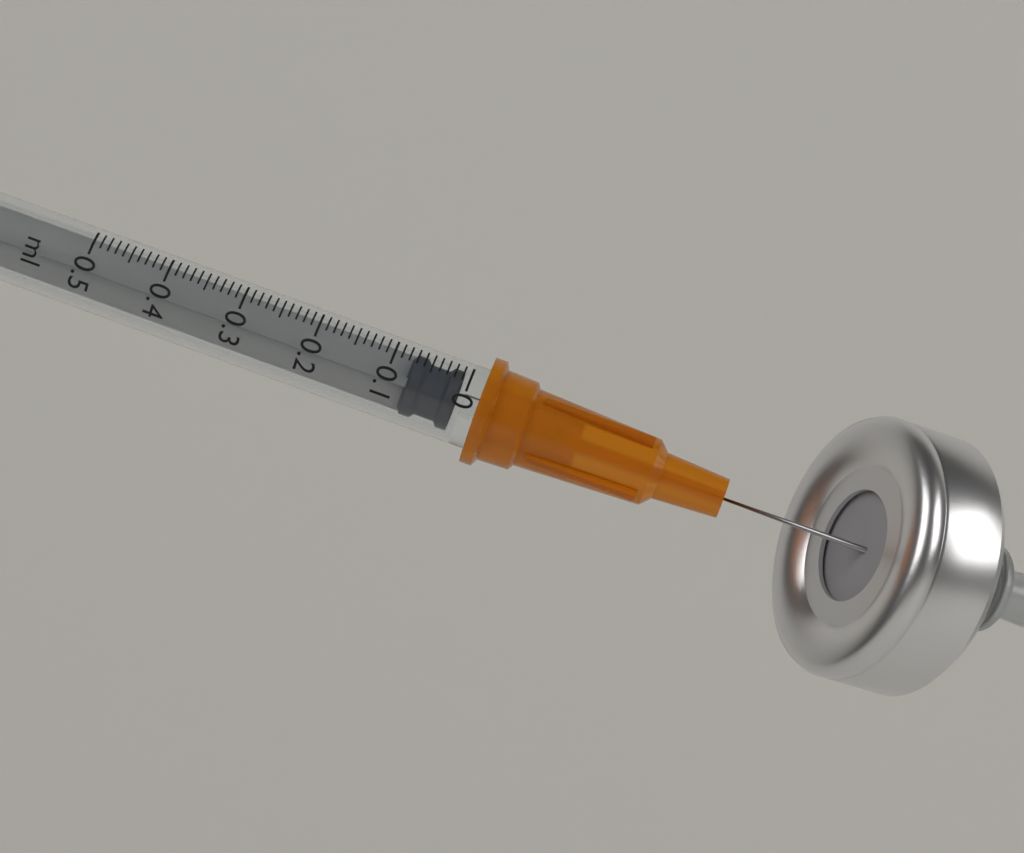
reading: 0.01 ml
